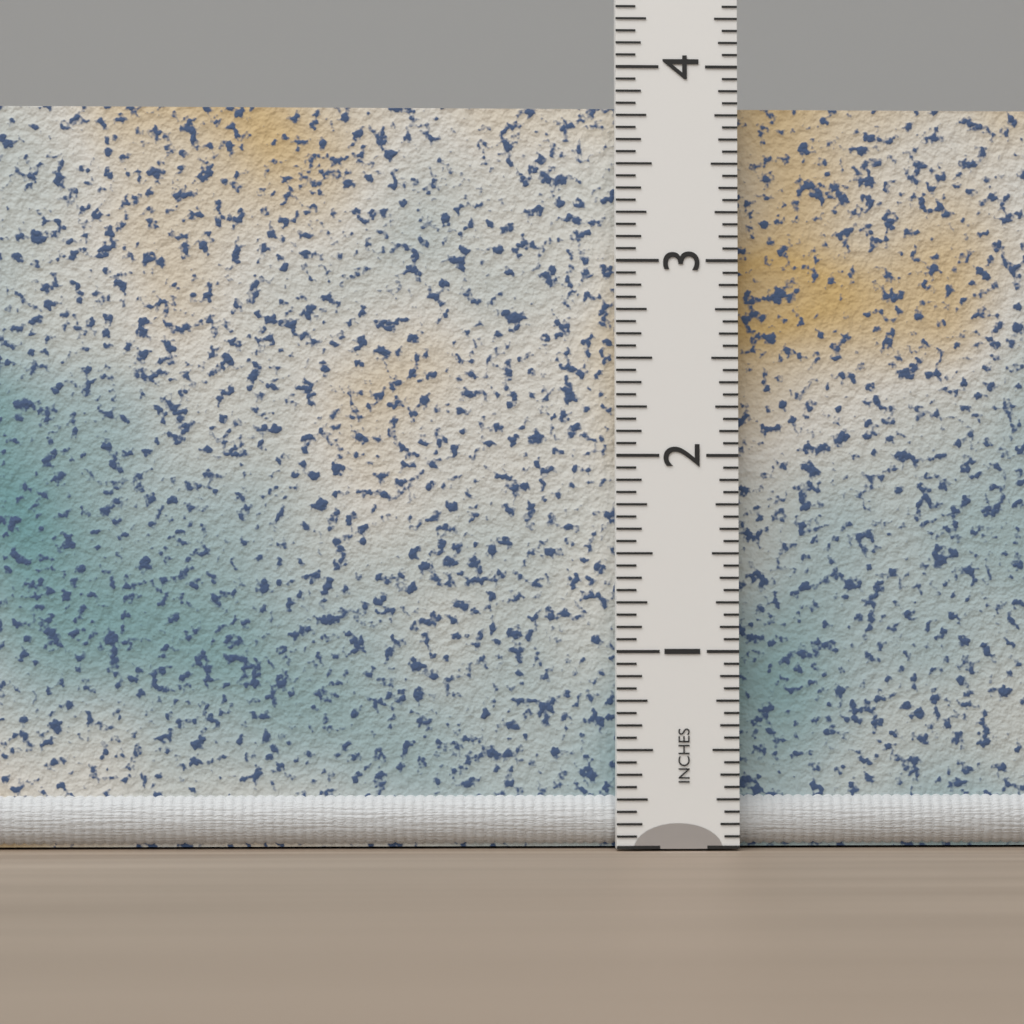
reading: 3.8125 in
